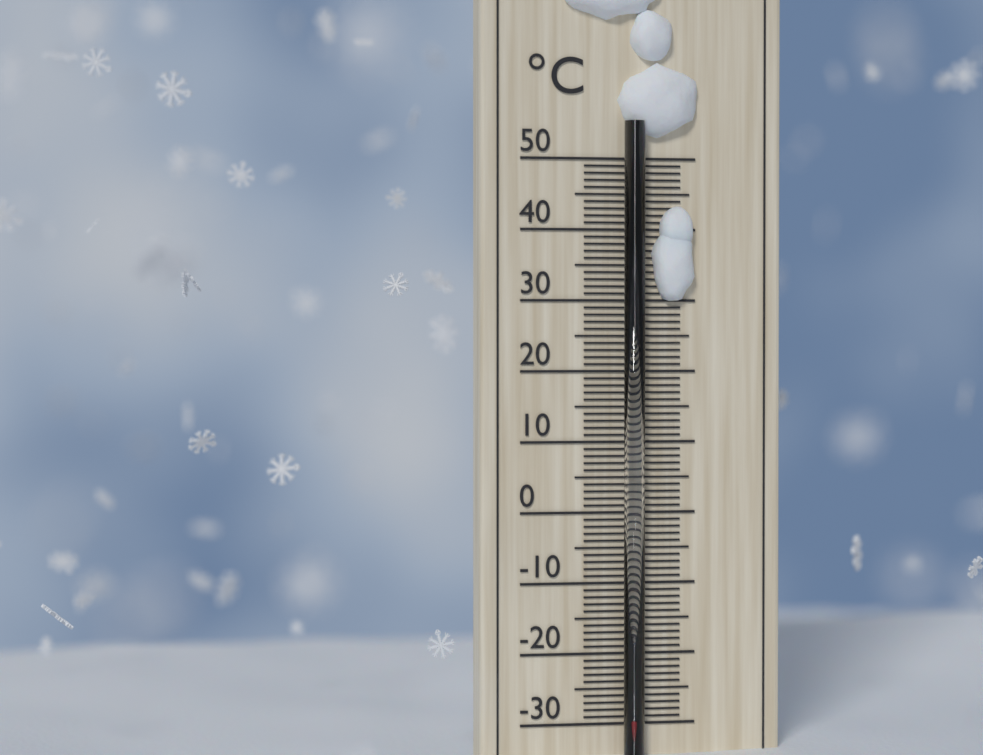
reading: -29 °C
